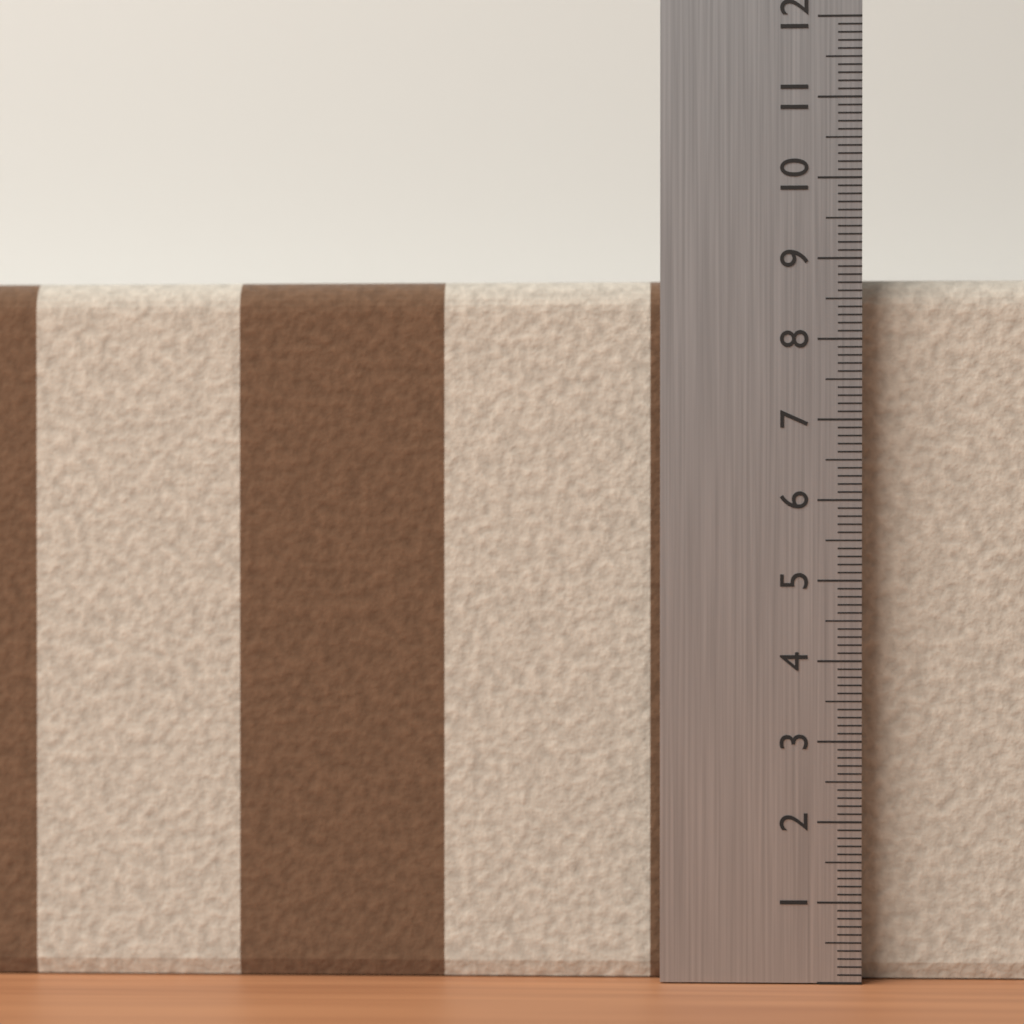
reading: 8.8 (no unit)
